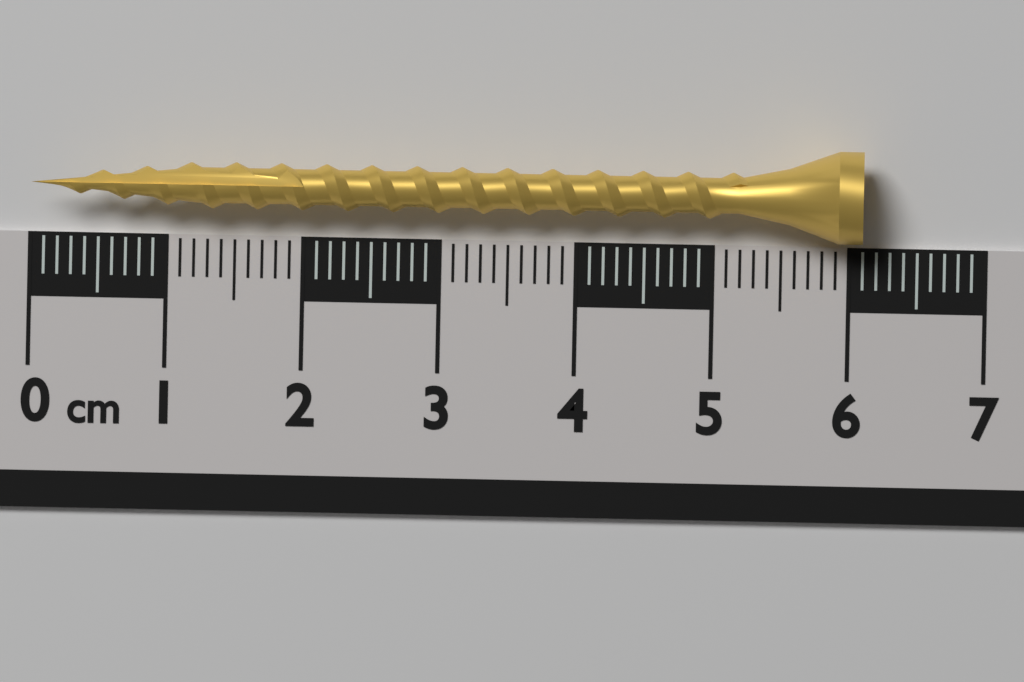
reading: 6.1 cm
